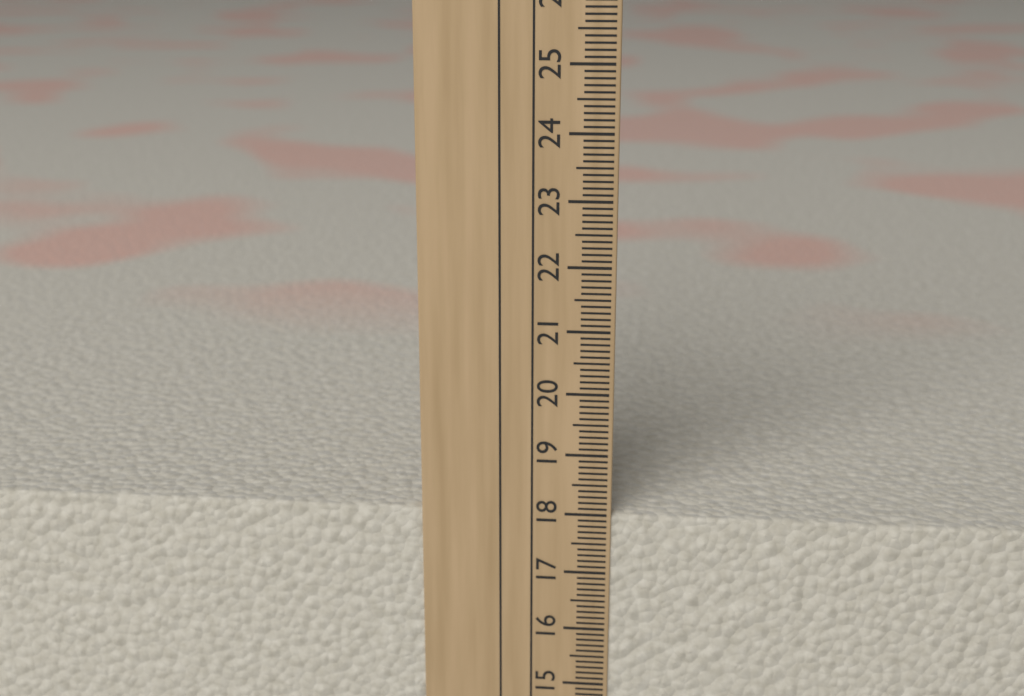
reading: 18.0 cm
